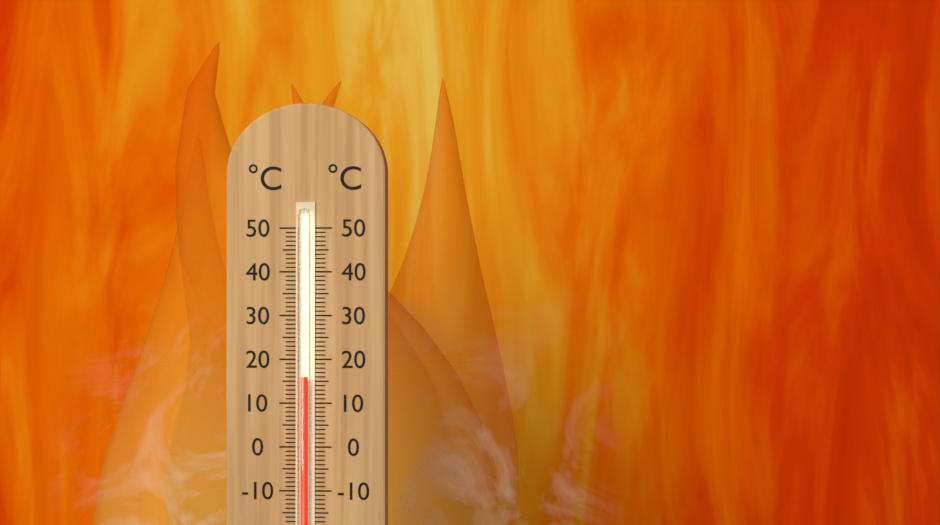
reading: 16 °C
